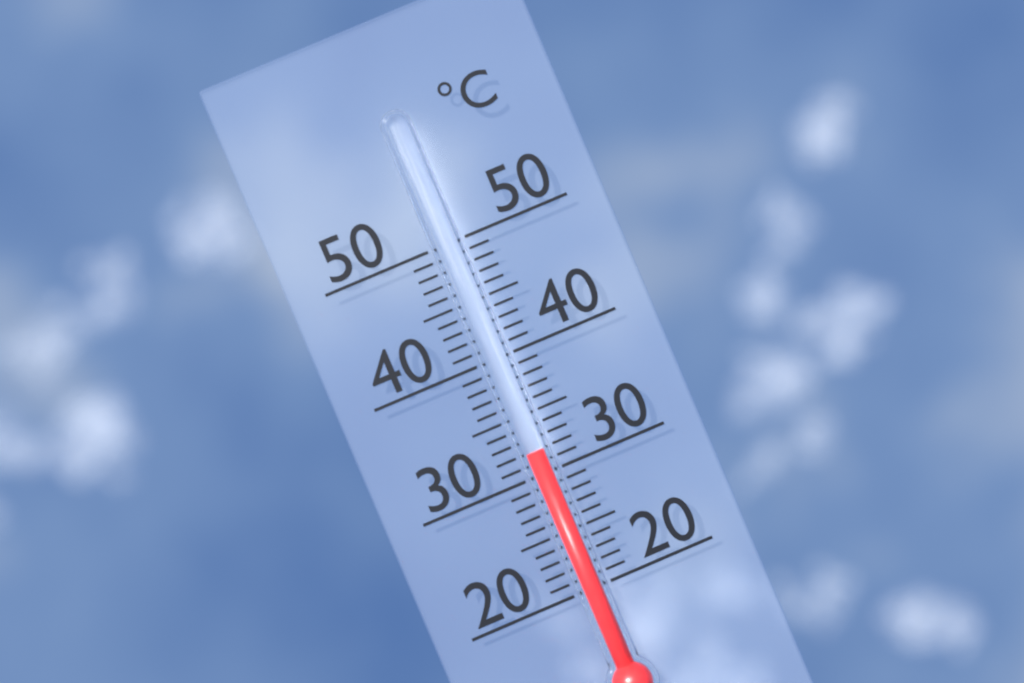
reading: 32 °C
